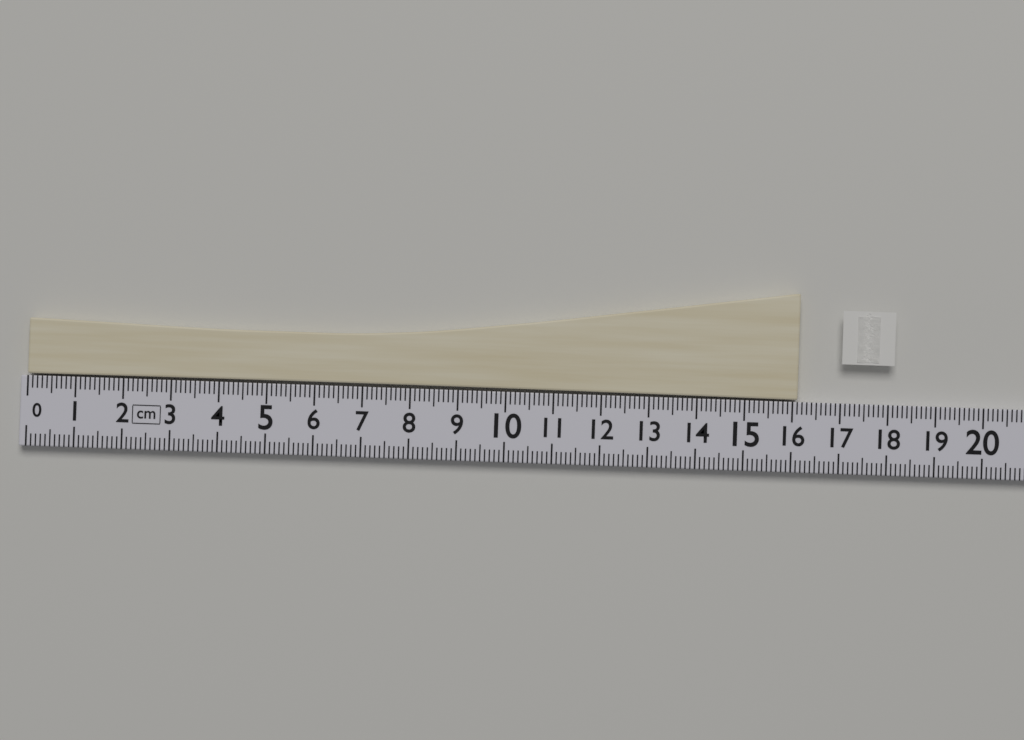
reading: 16.1 cm
